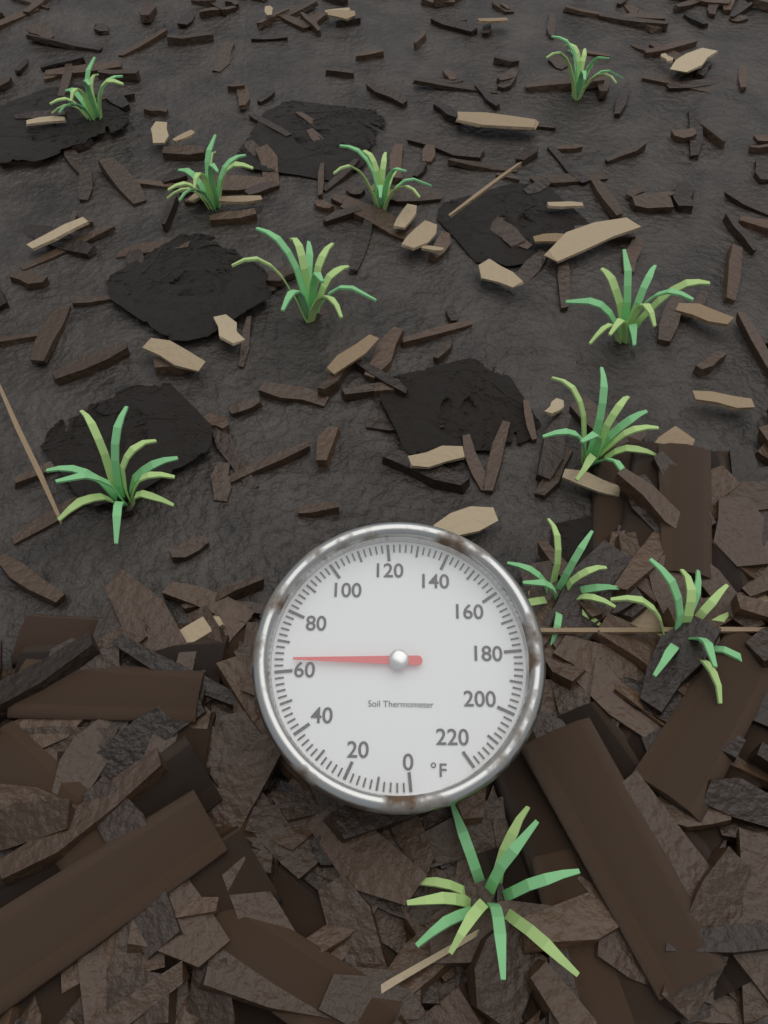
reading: 64 °F
